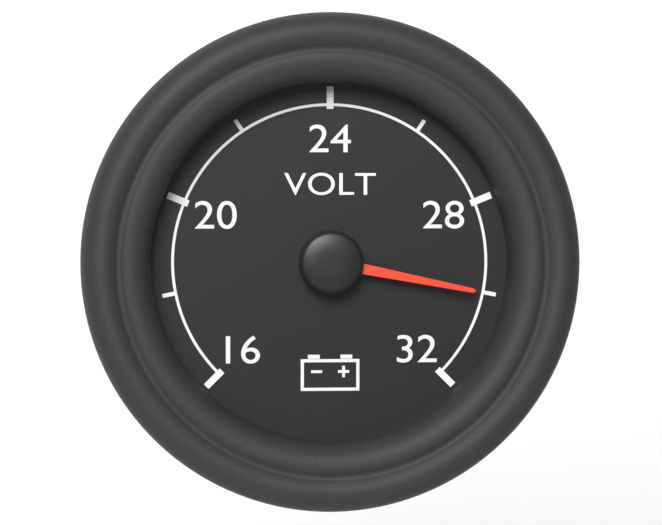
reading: 30 V
